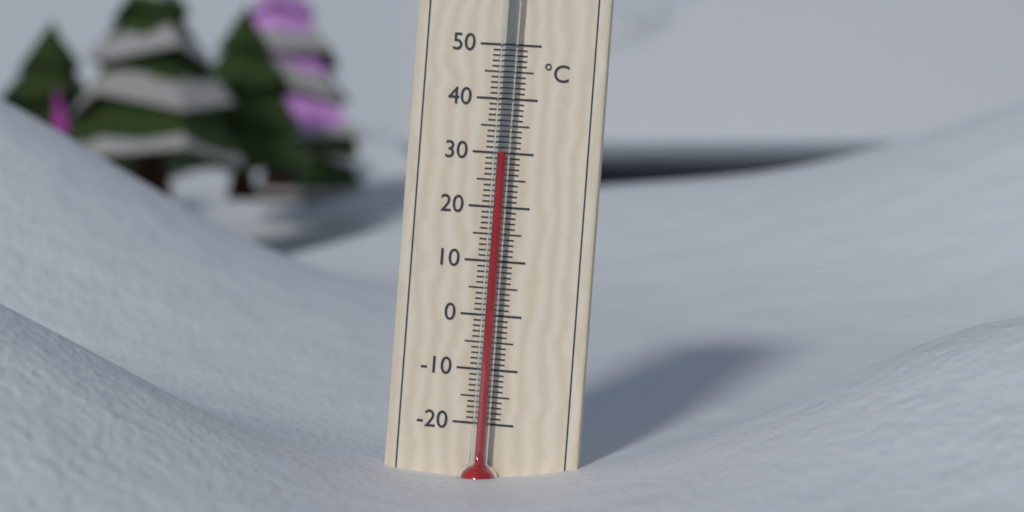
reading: 30 °C
